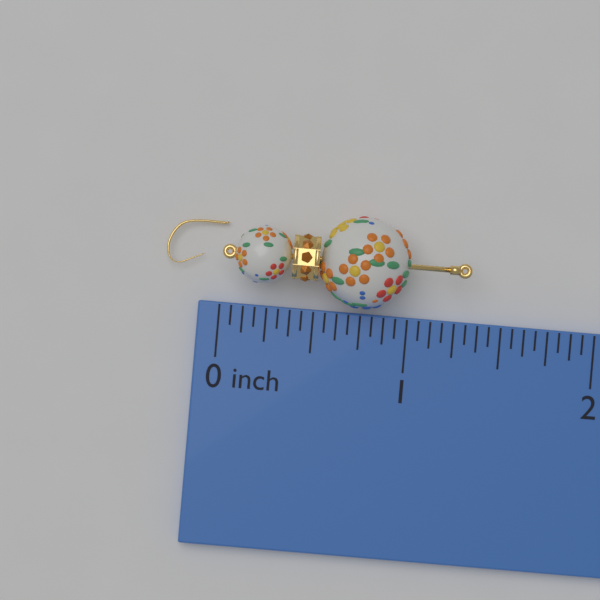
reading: 1.3125 inch
